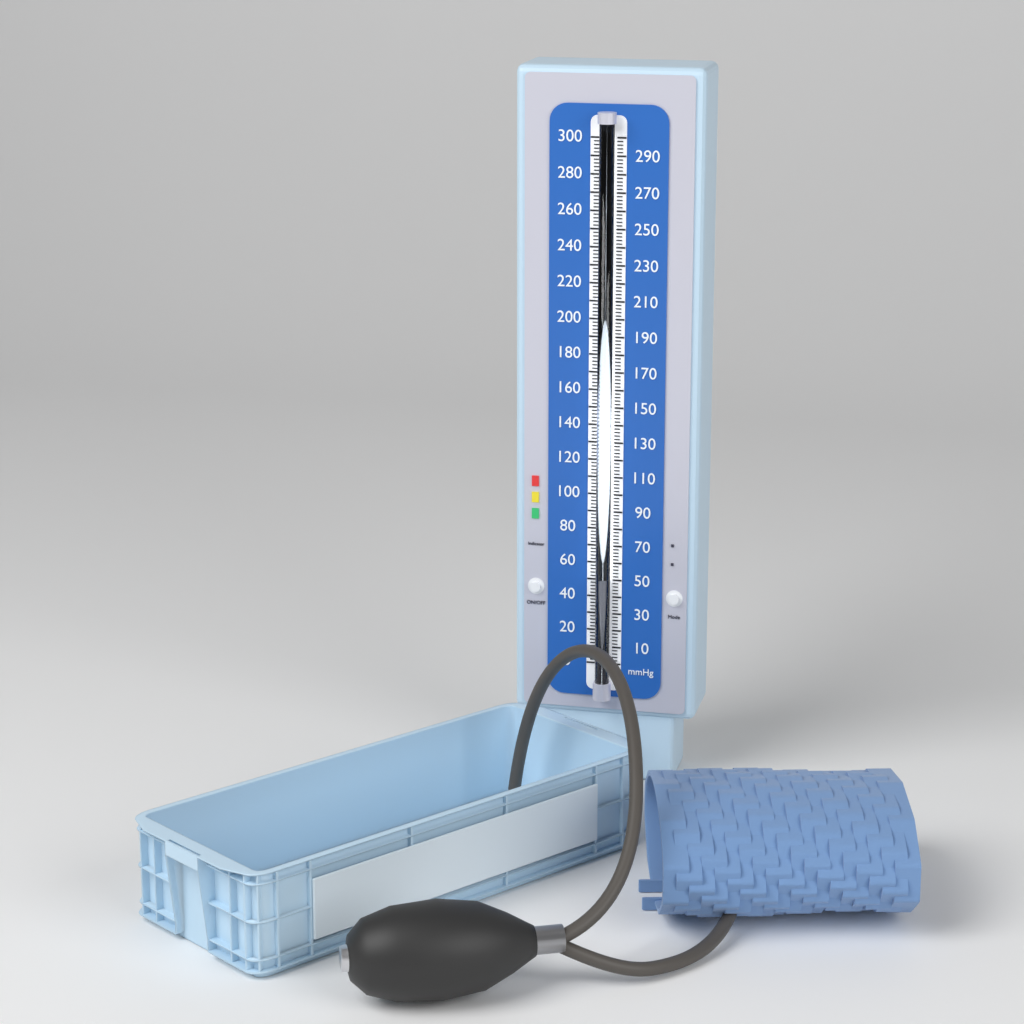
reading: 52 mmHg
